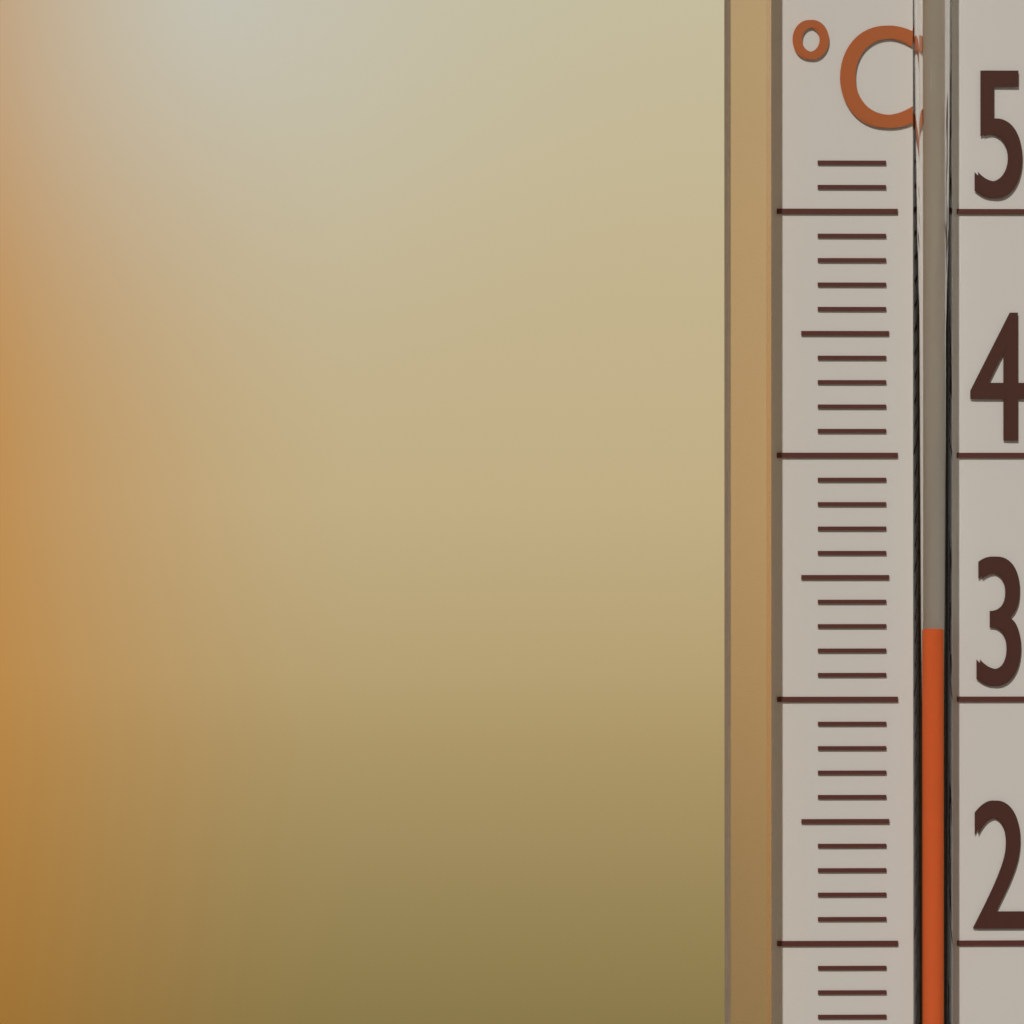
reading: 33 °C
